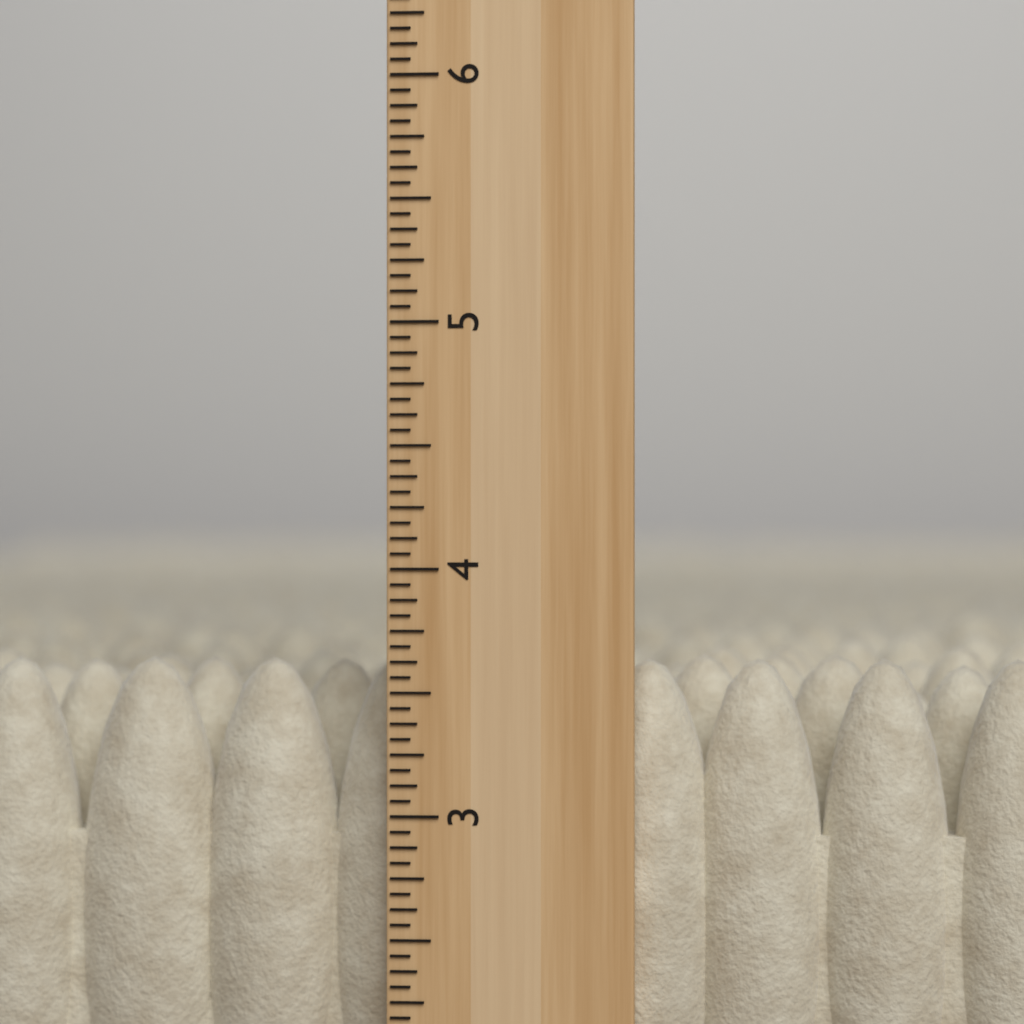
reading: 3.6250 inch
